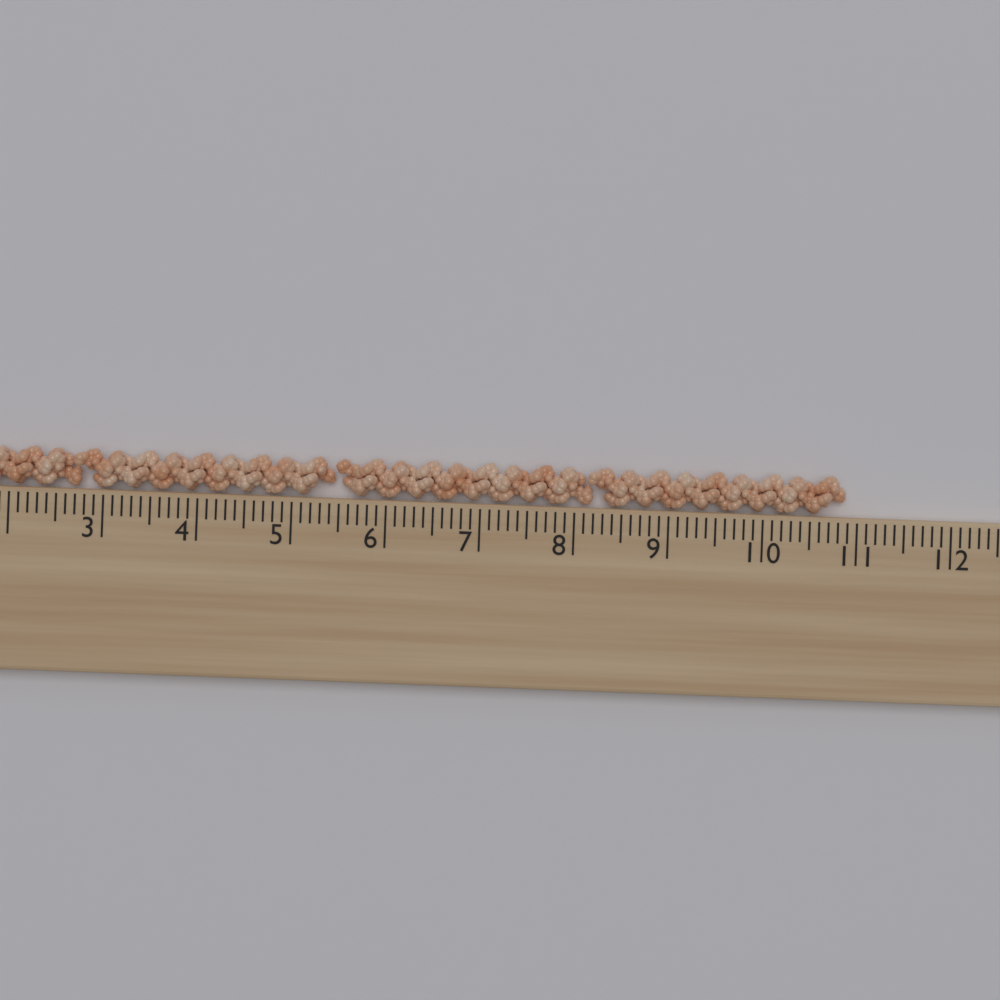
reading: 10.9 cm
